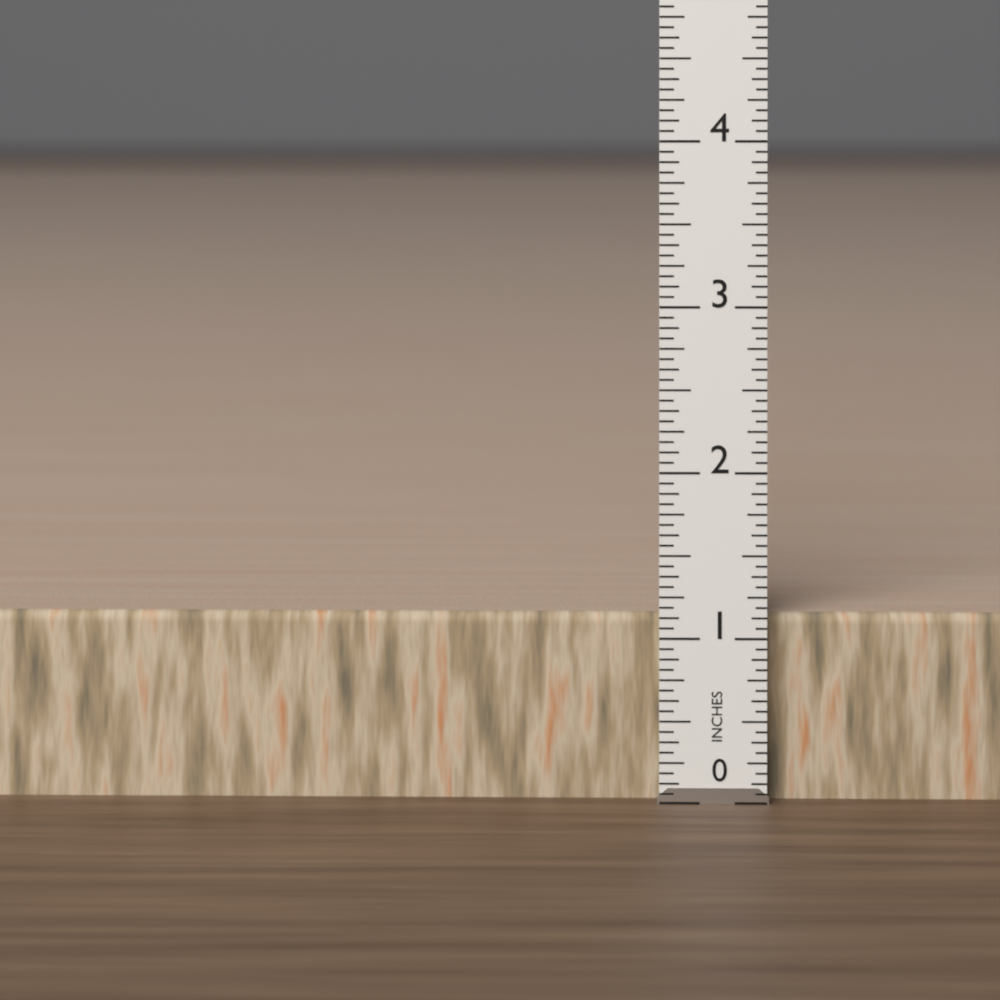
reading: 1.1250 in
